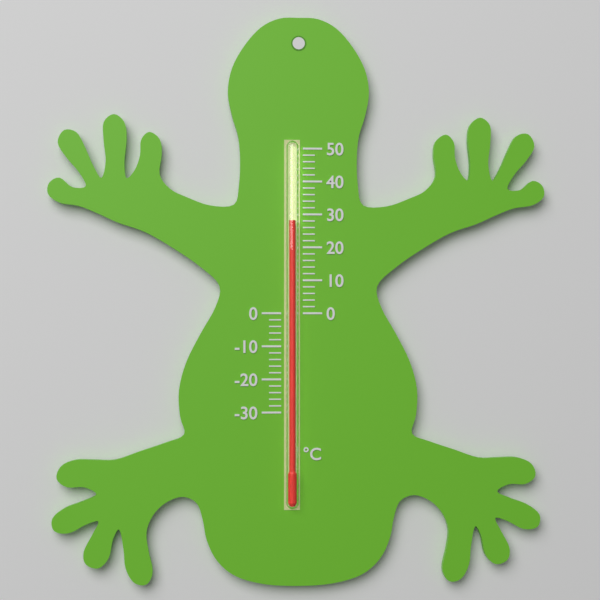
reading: 28 °C
